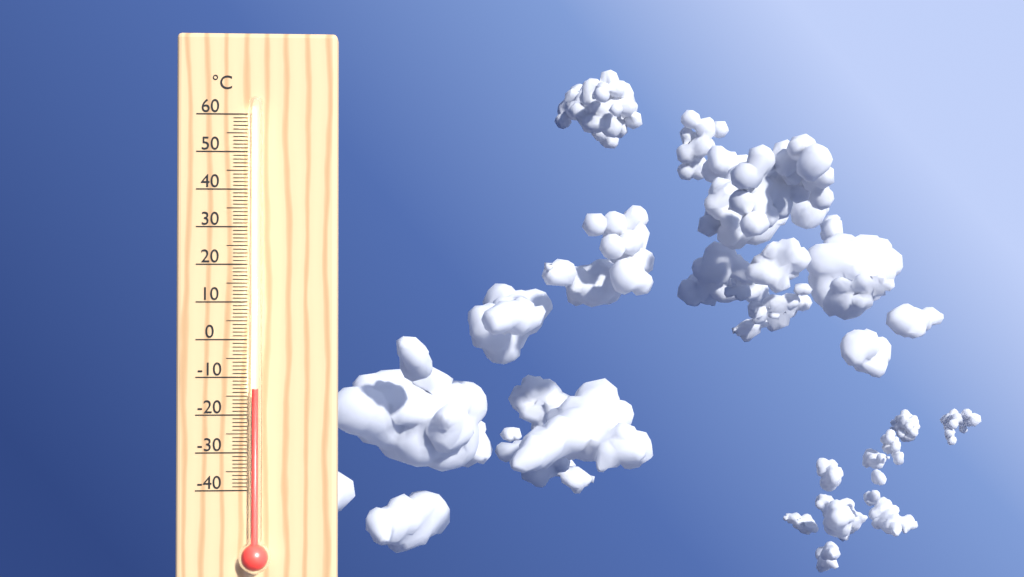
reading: -13 °C
